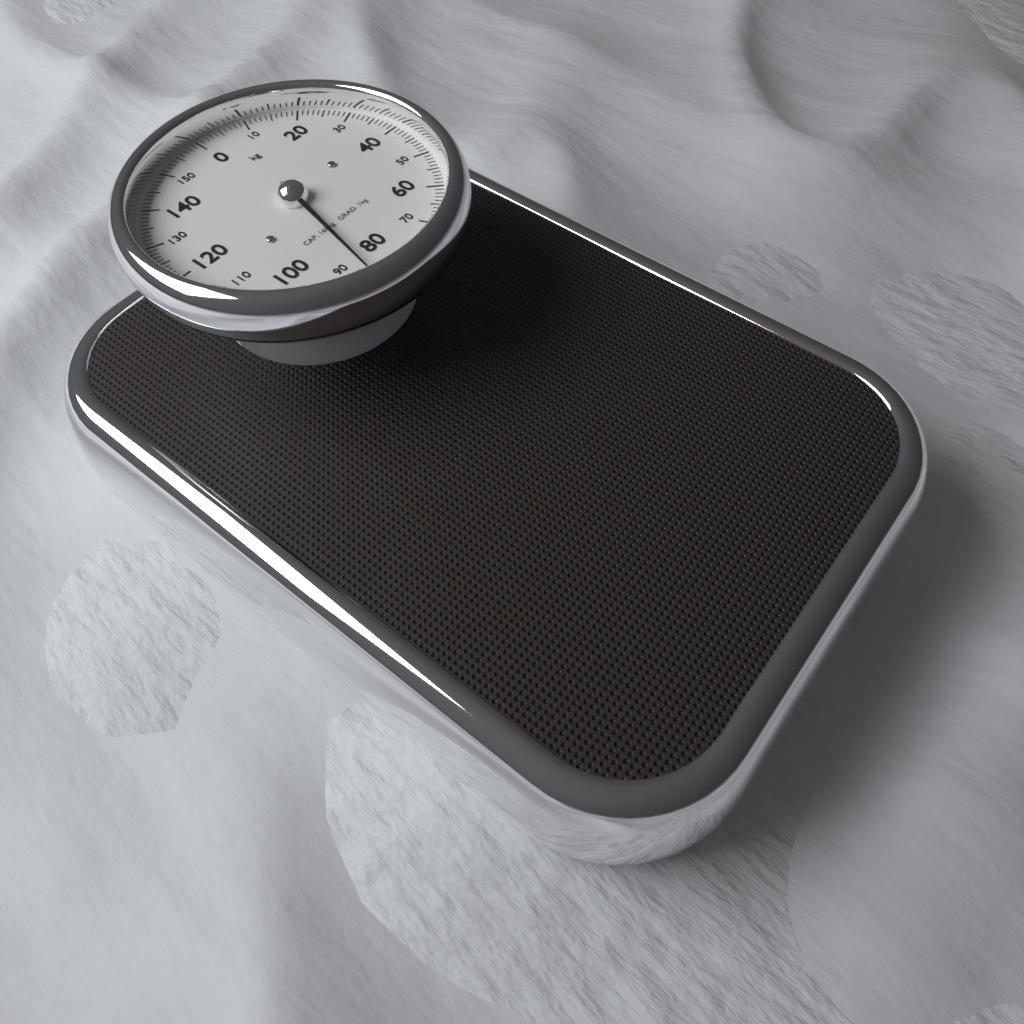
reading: 86 kg
